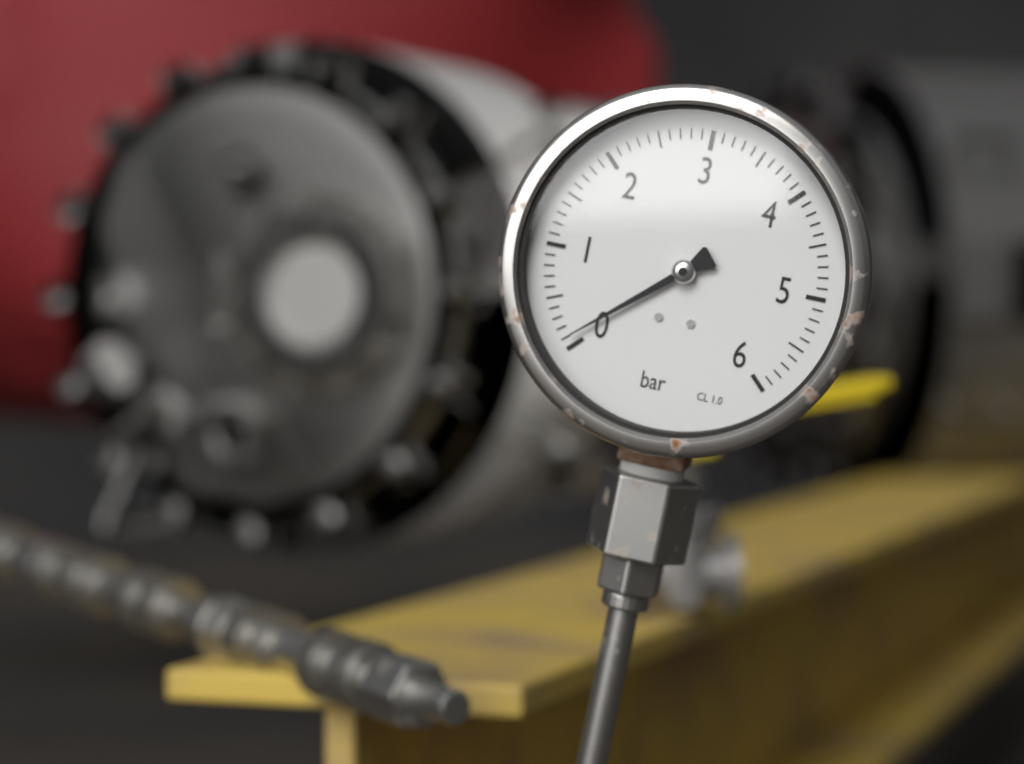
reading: 0.1 bar
